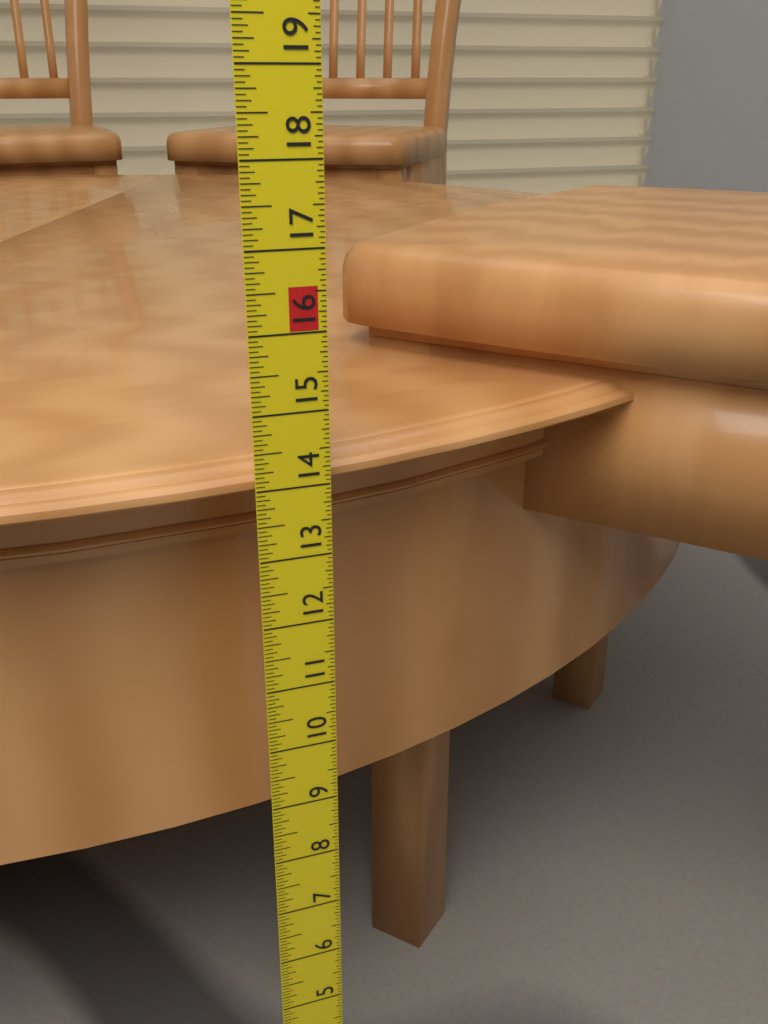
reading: 14.2500 in
